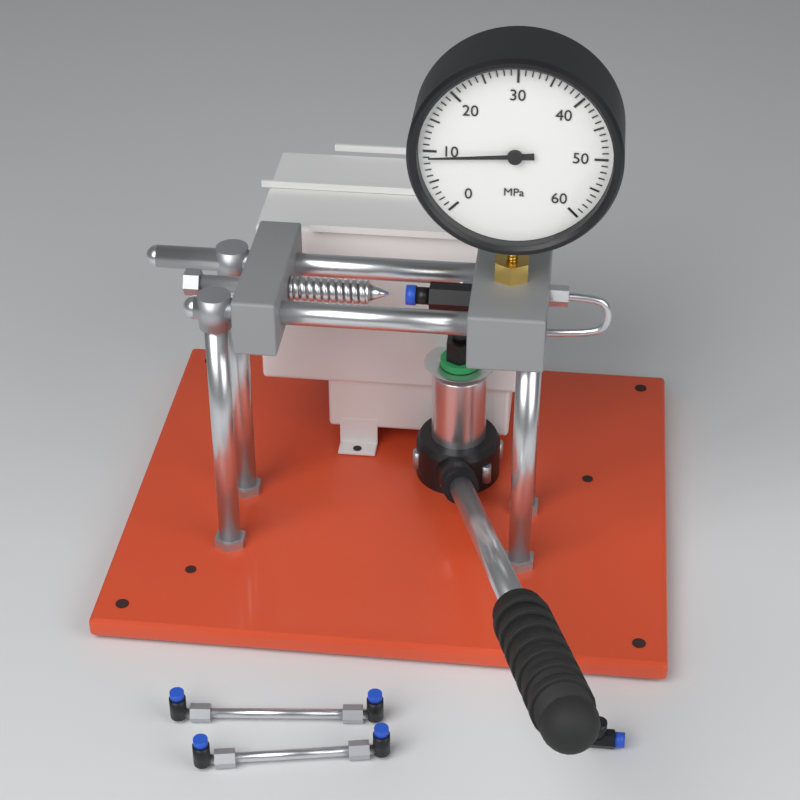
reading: 9 MPa
